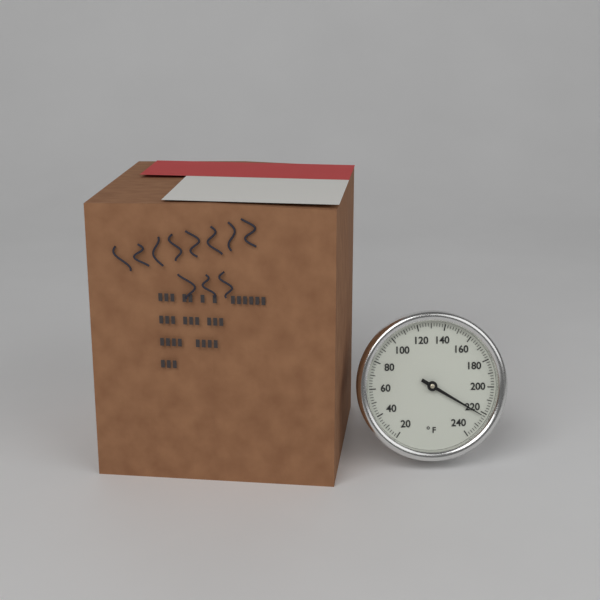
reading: 222 °F
